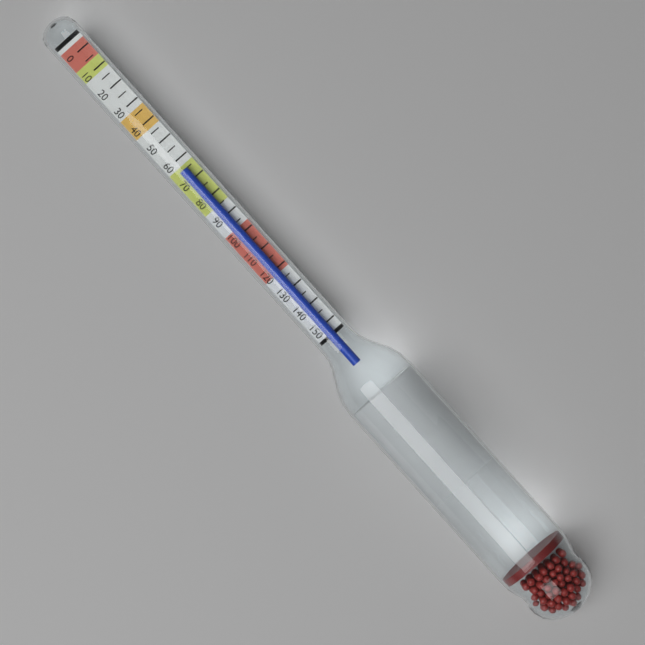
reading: 65 (no unit)
